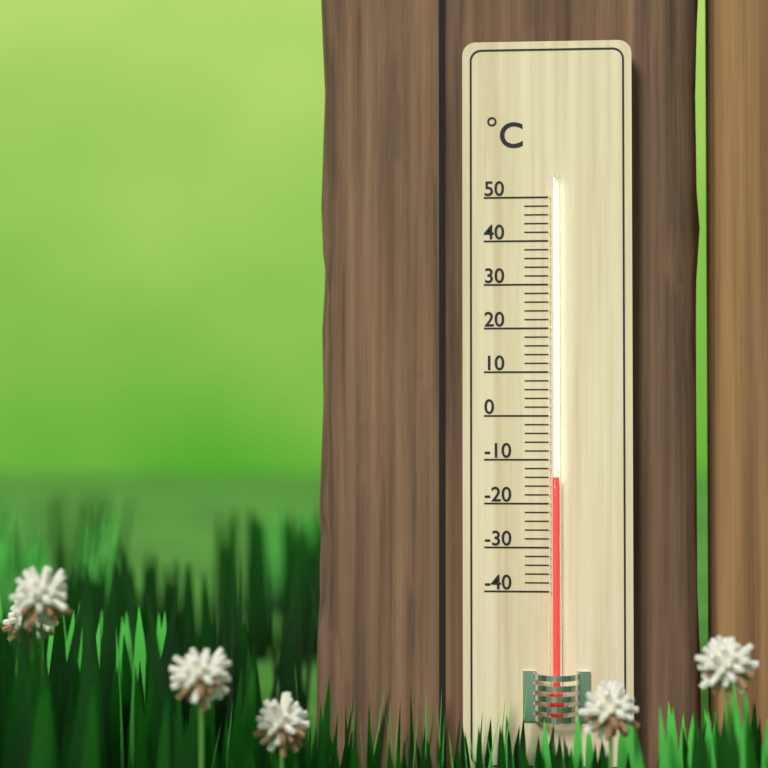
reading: -14 °C
